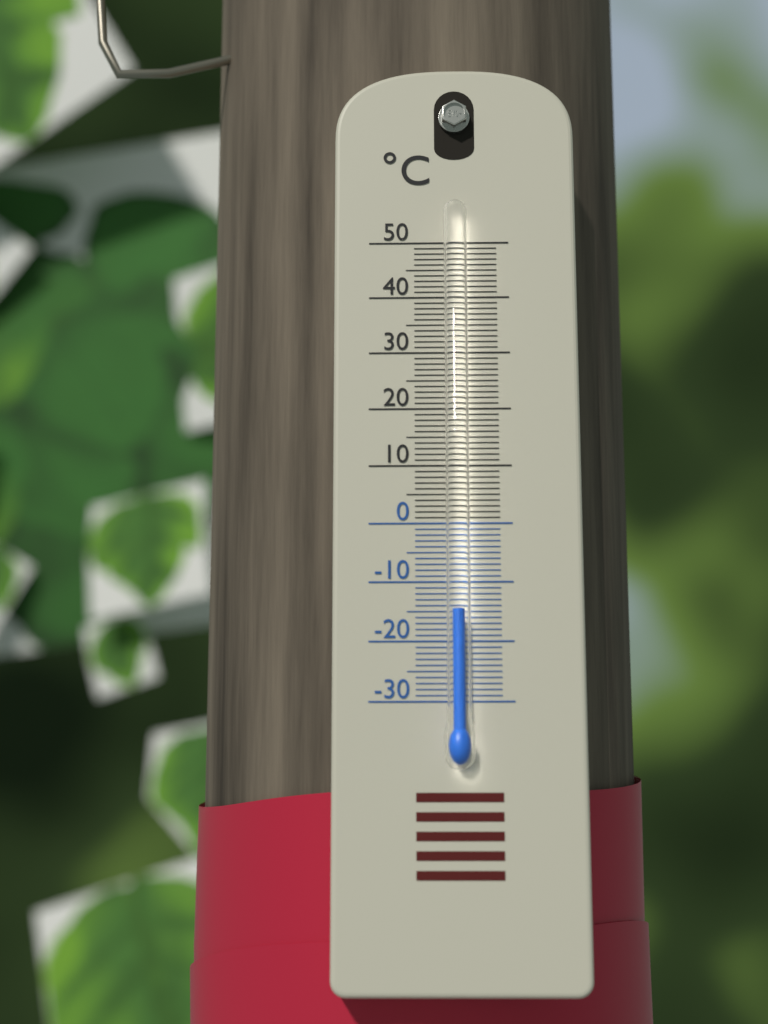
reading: -15 °C
